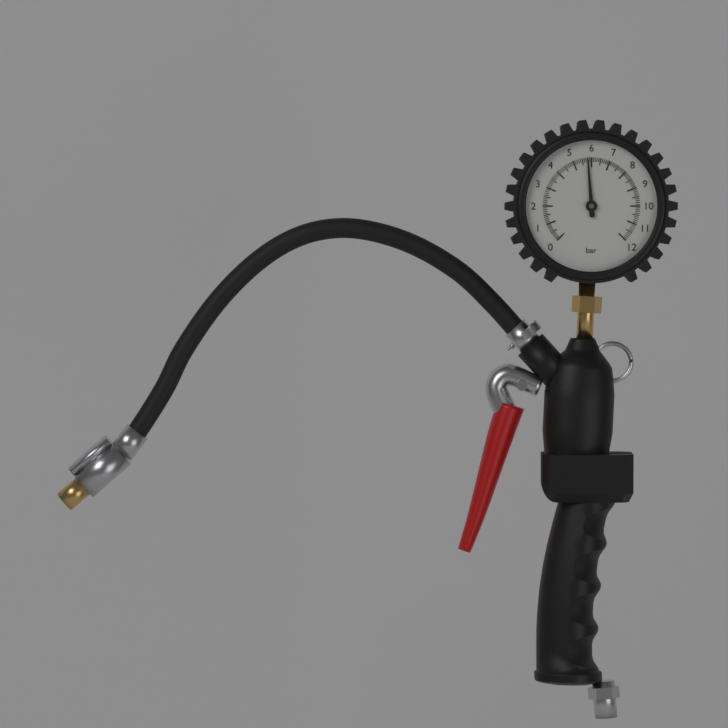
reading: 5.8 bar
